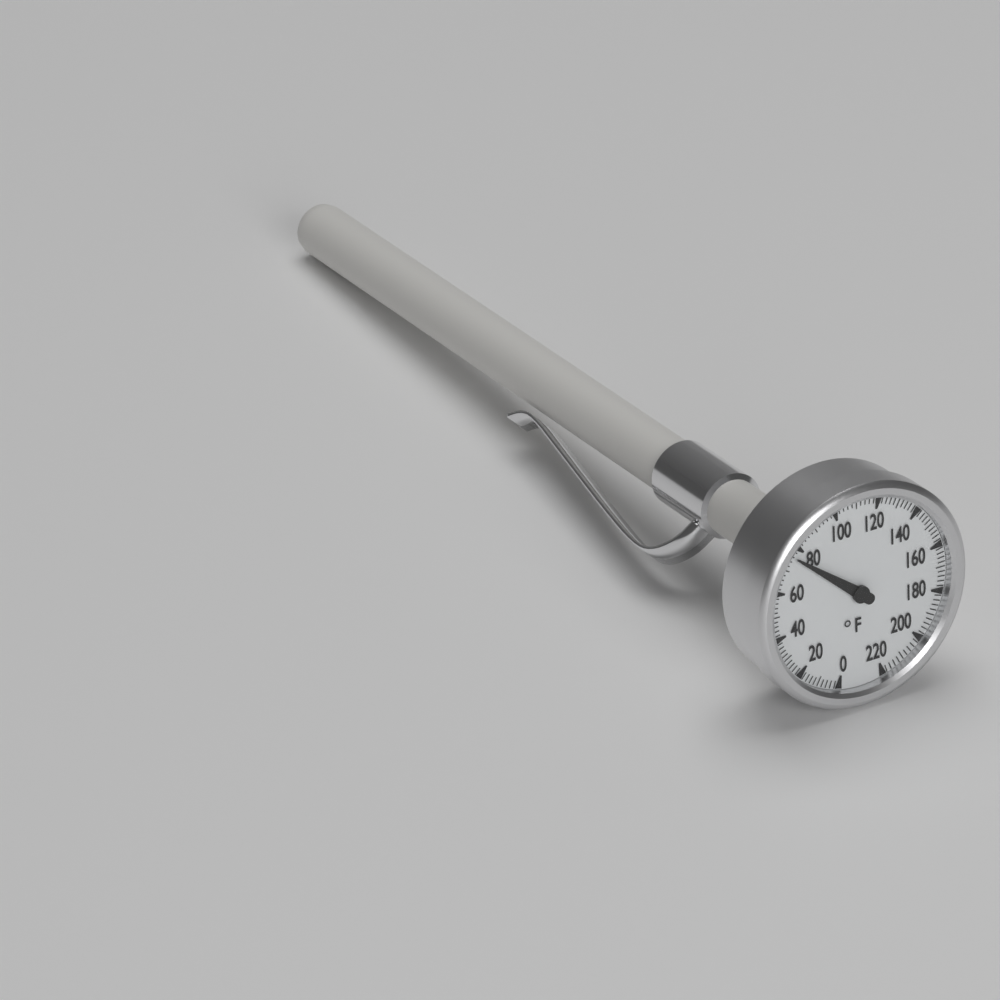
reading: 76 °F
